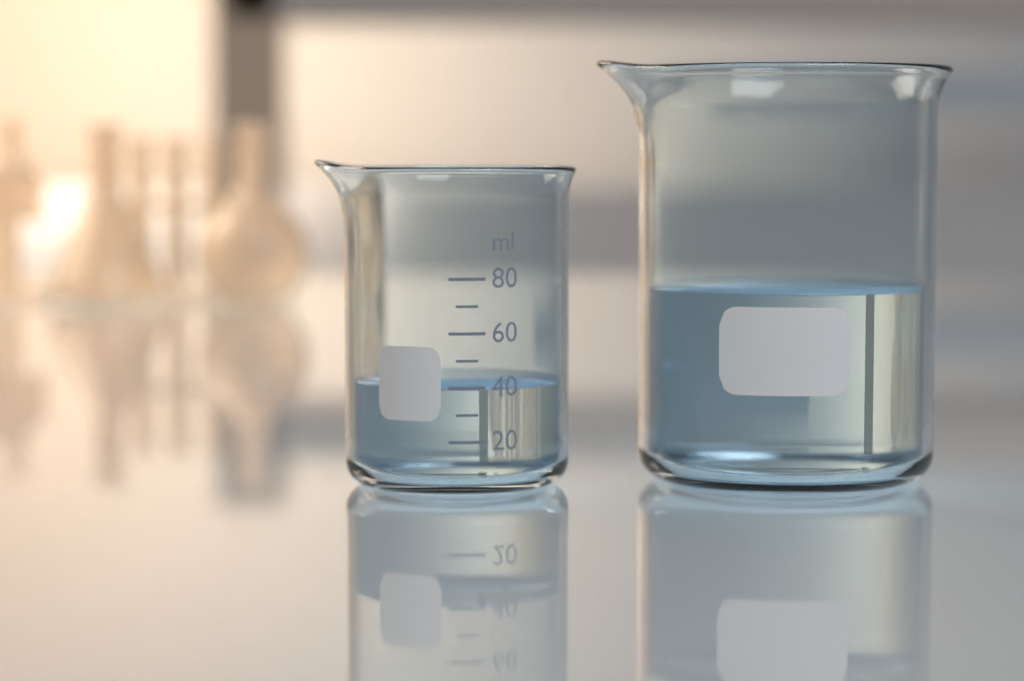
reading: 40 ml
